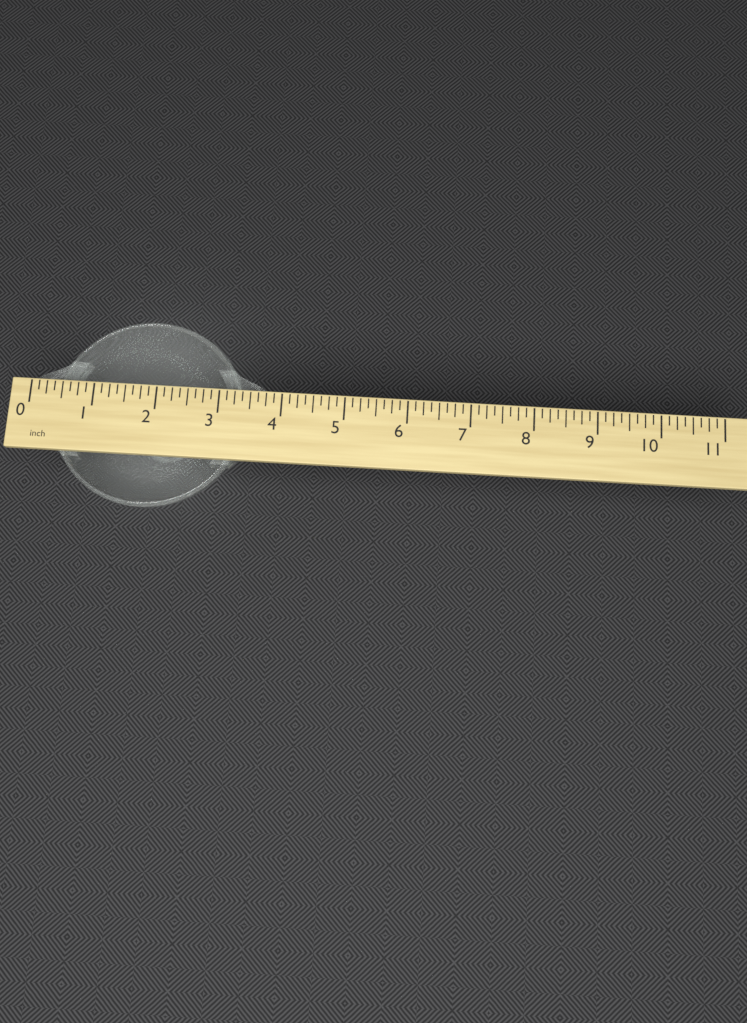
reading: 3.750 inch
